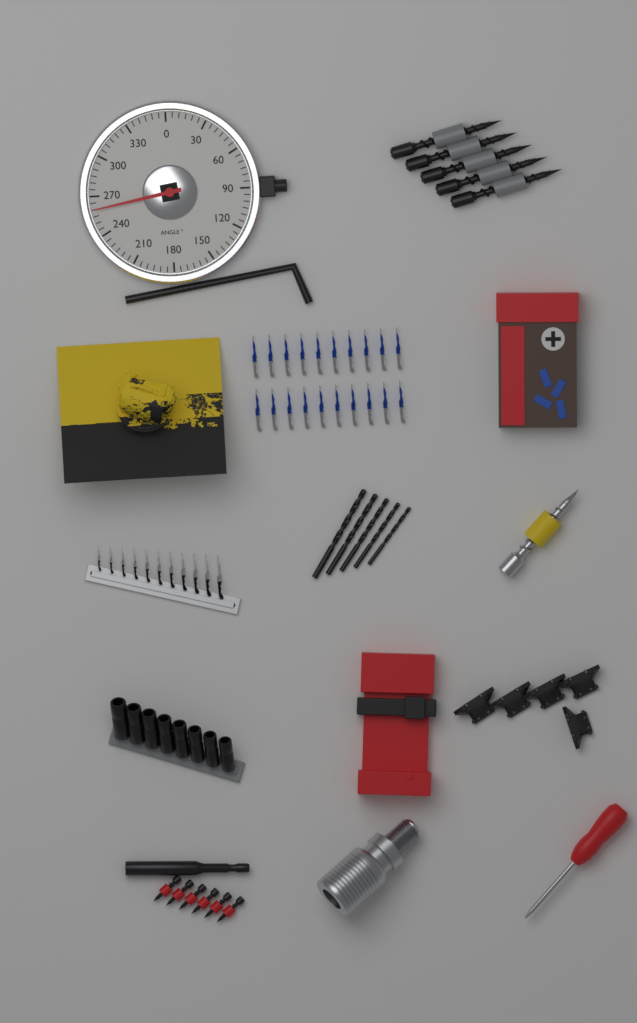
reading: 260 °
